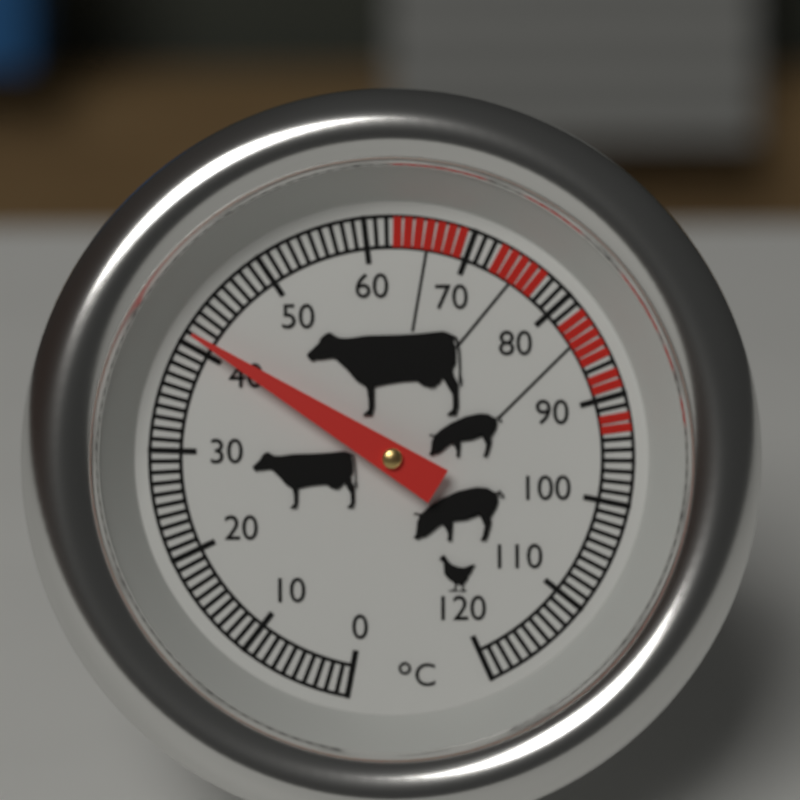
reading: 41 °C
